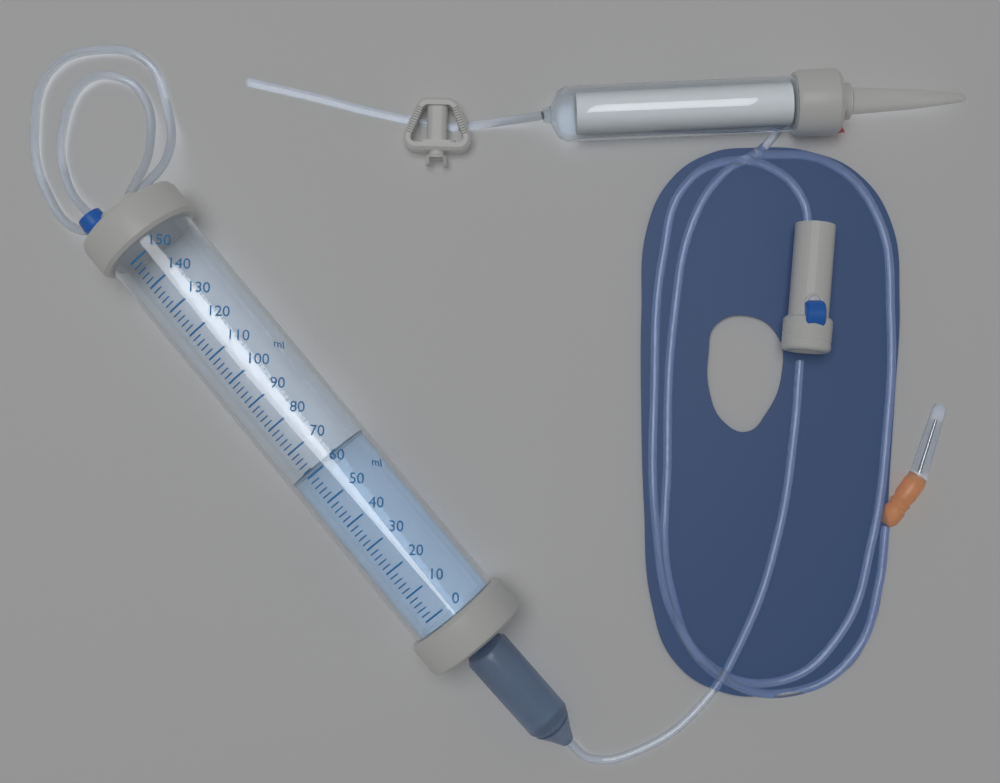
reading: 62 ml
